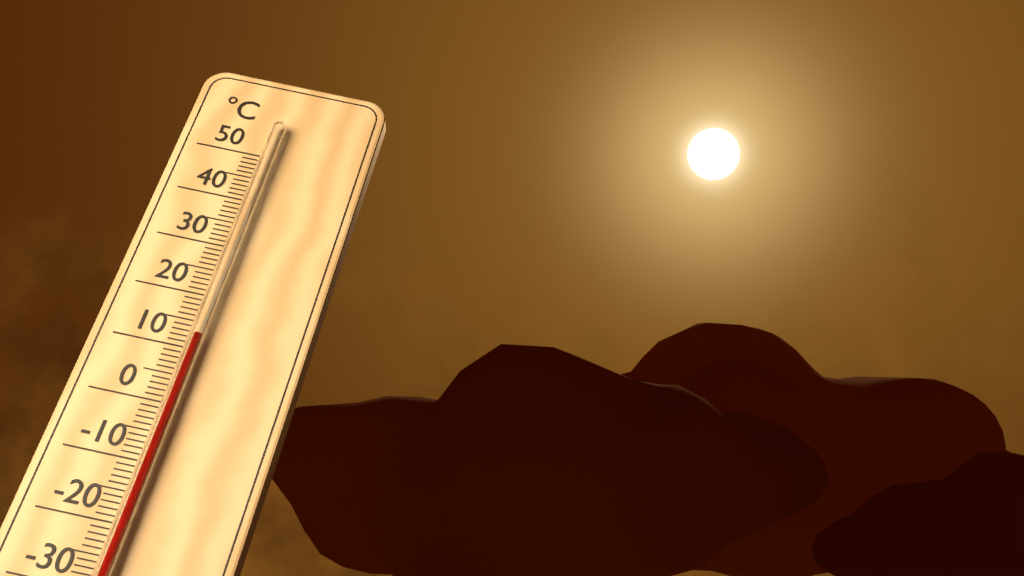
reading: 12 °C
